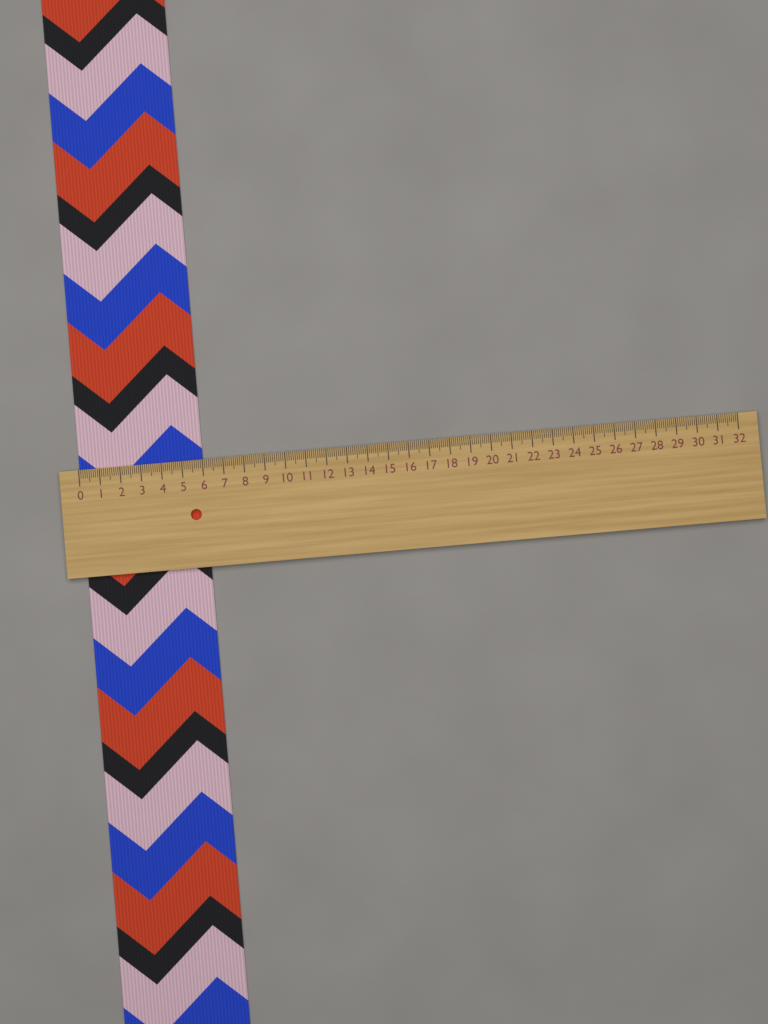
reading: 6.0 (no unit)
